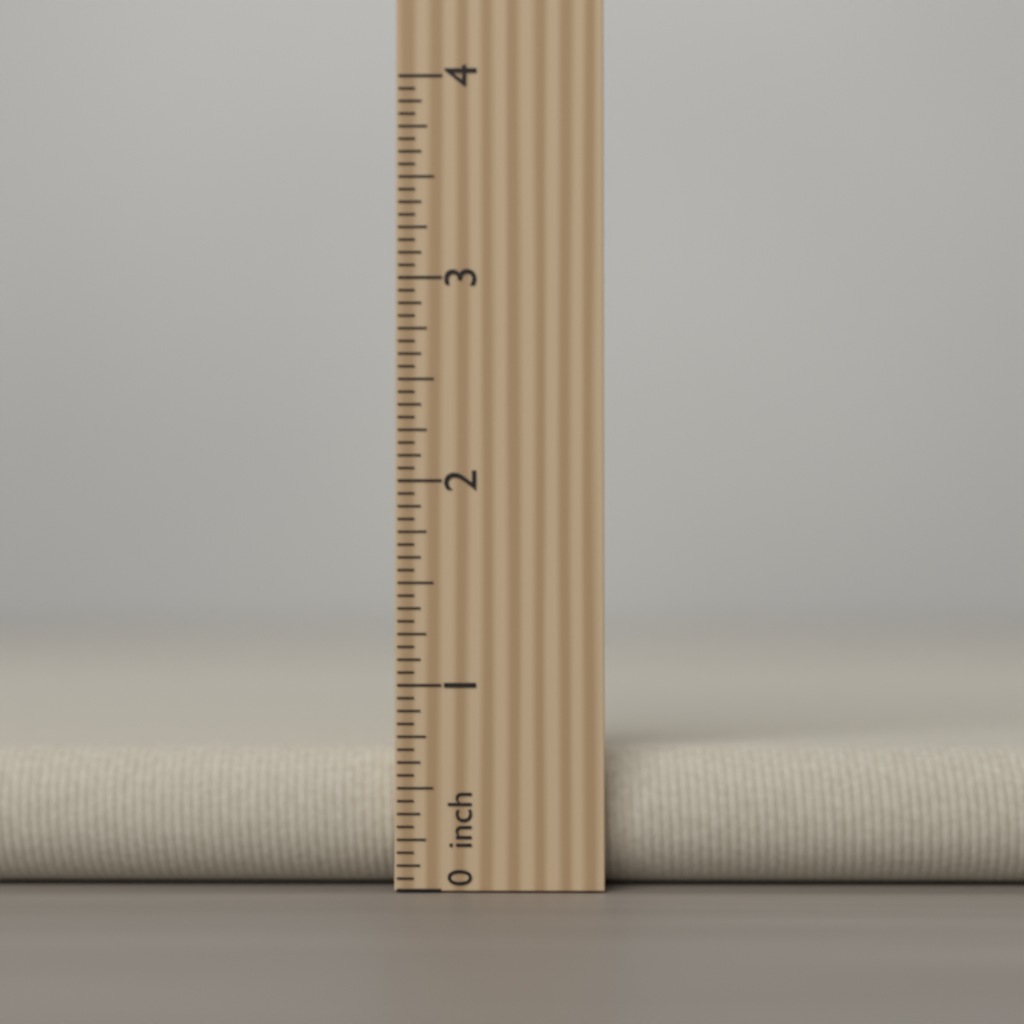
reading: 0.6875 inch
